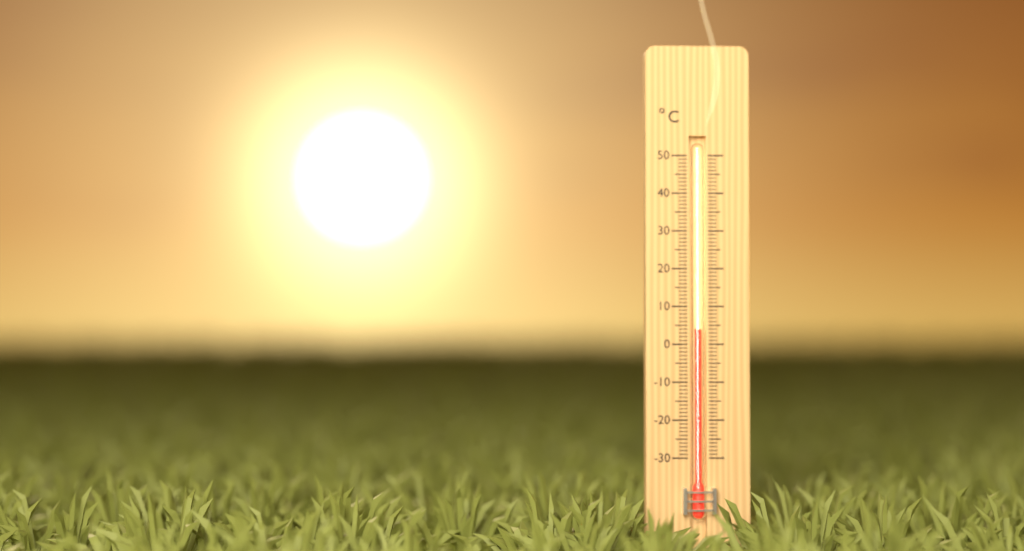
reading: 4 °C
